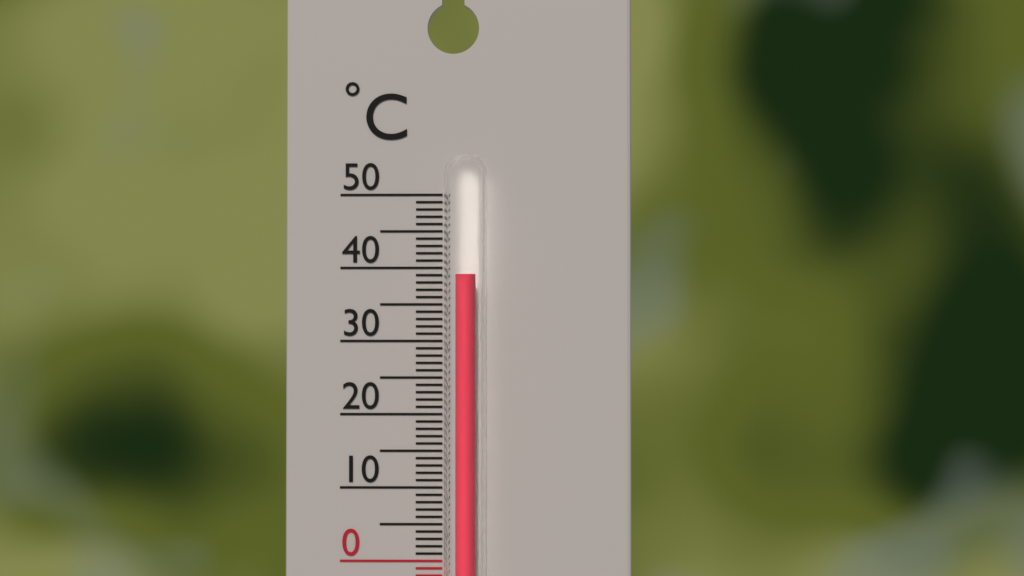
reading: 39 °C
